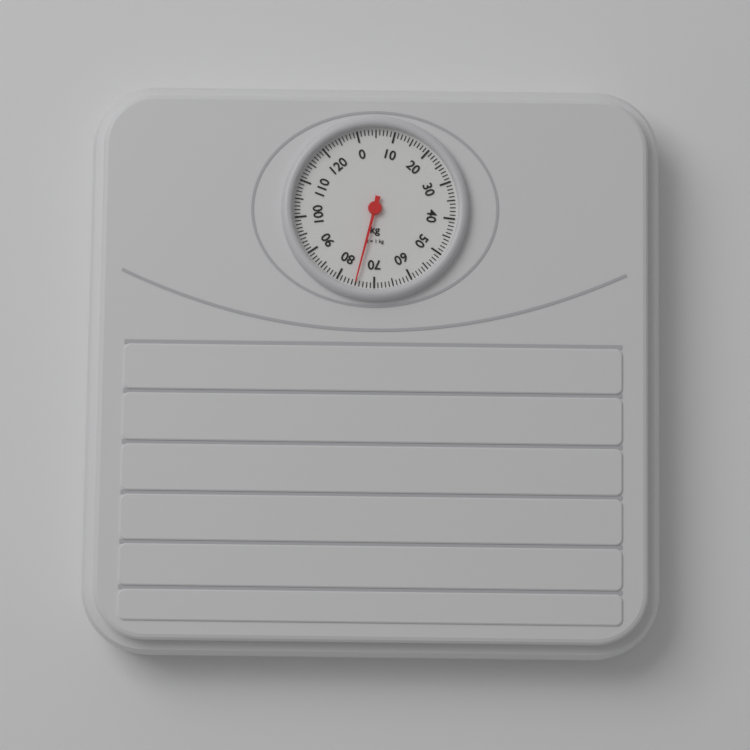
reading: 75 kg
